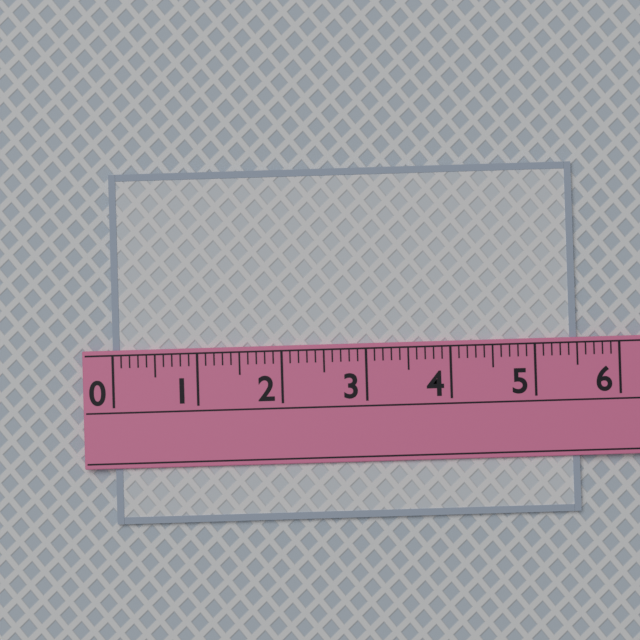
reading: 5.5 (no unit)
